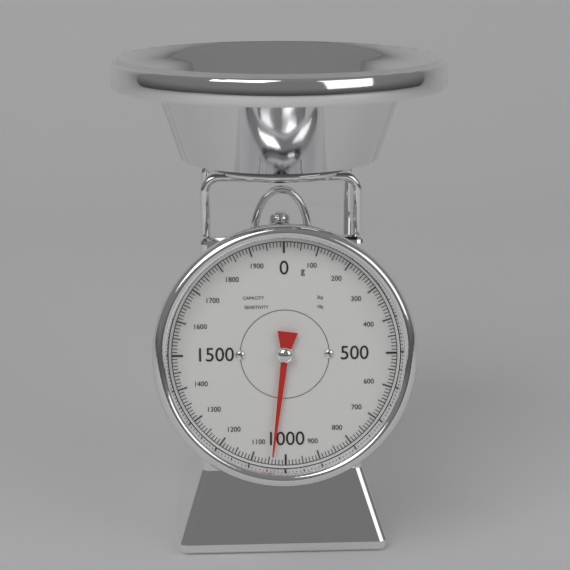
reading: 1040 g
